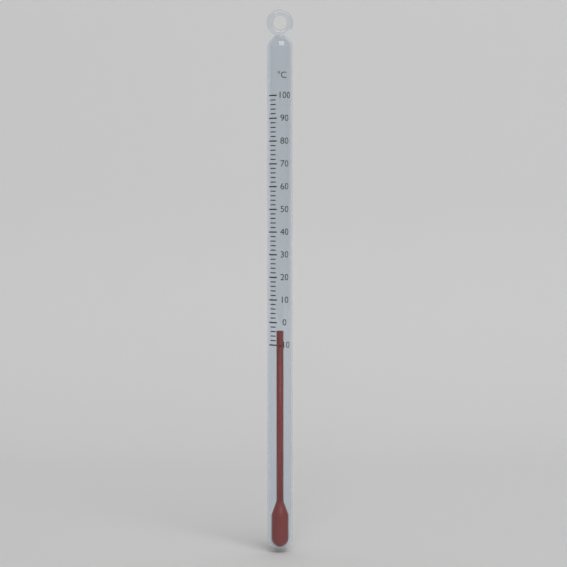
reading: -4 °C
